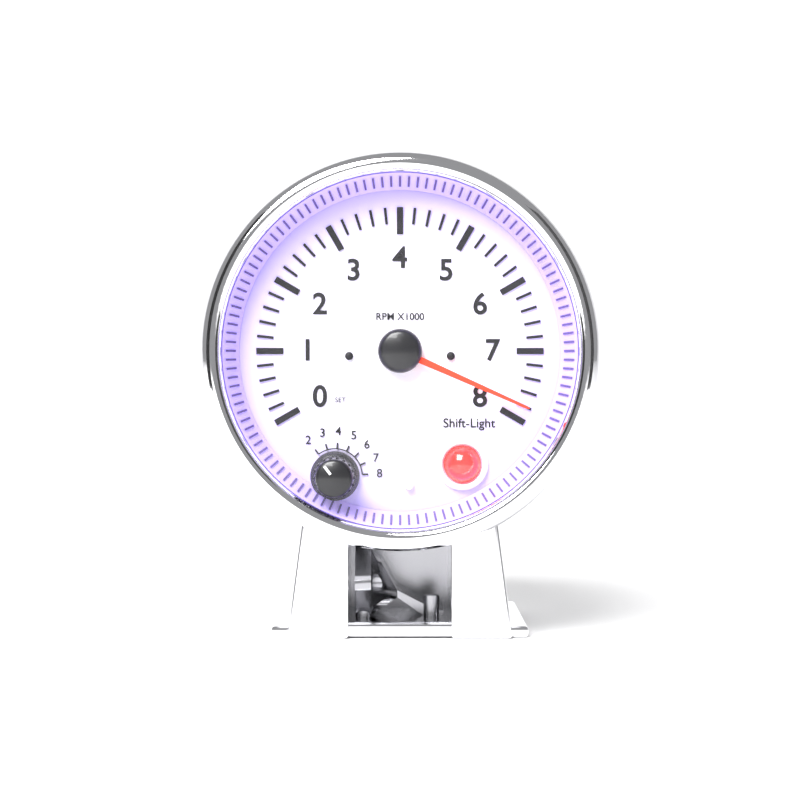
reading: 7.8 RPM x1000
